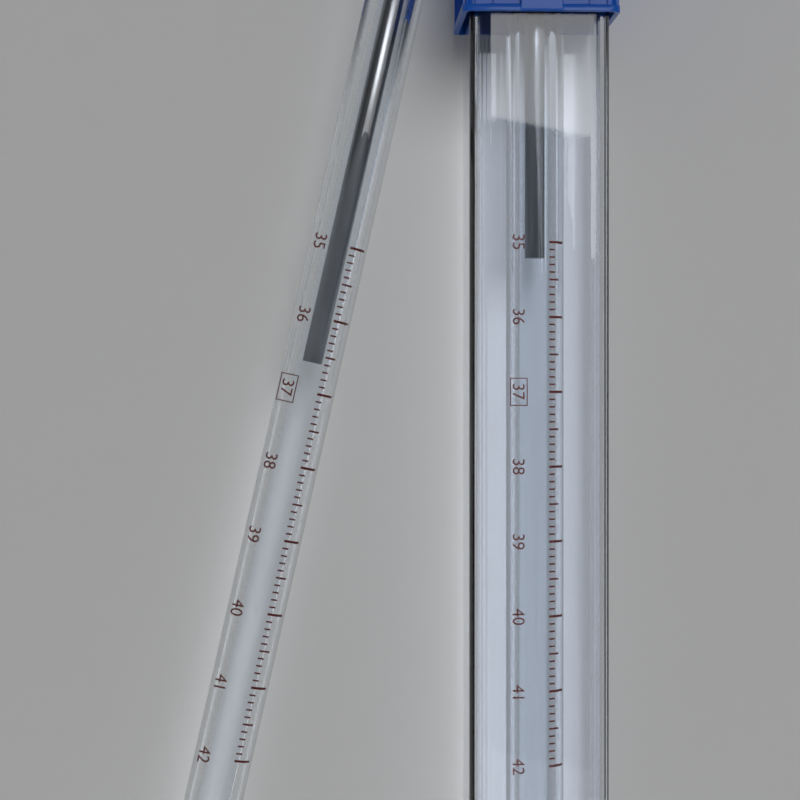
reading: 36.6 °C
